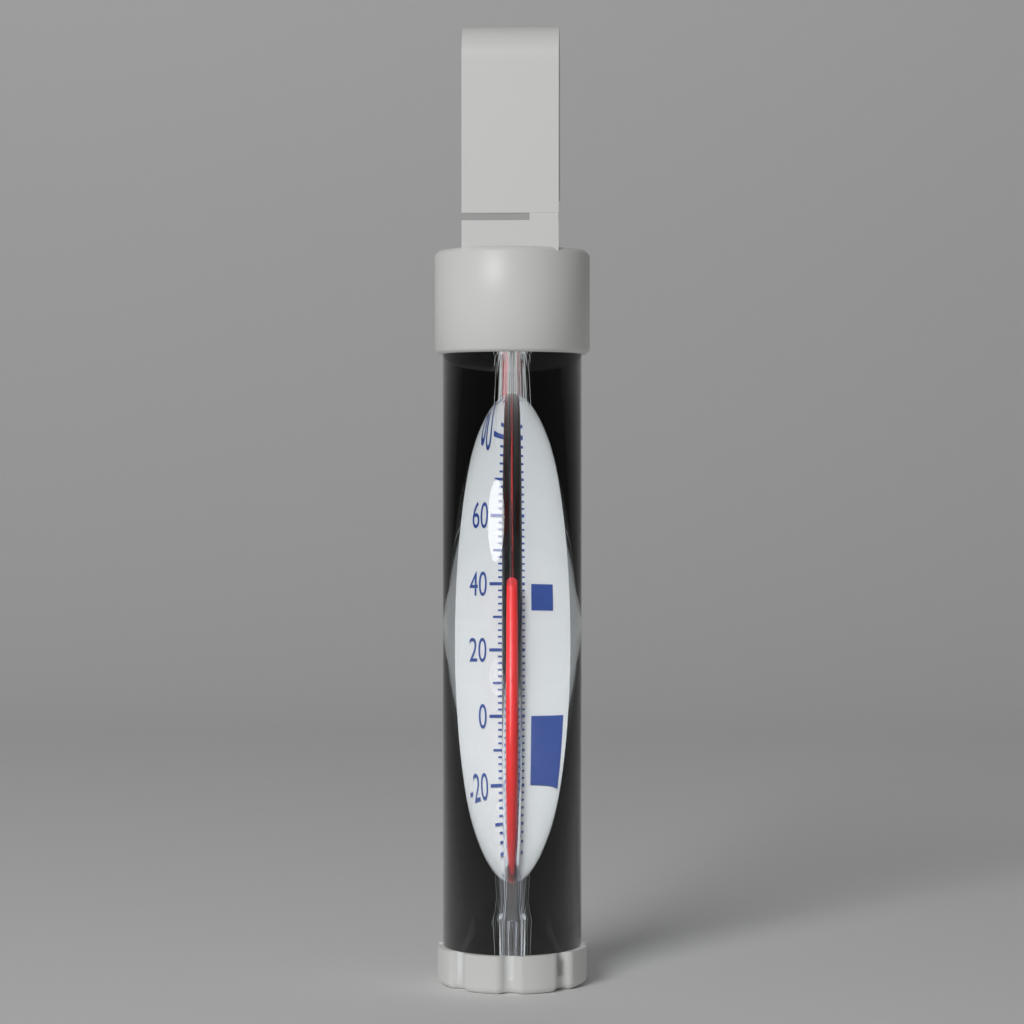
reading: 40 °F
